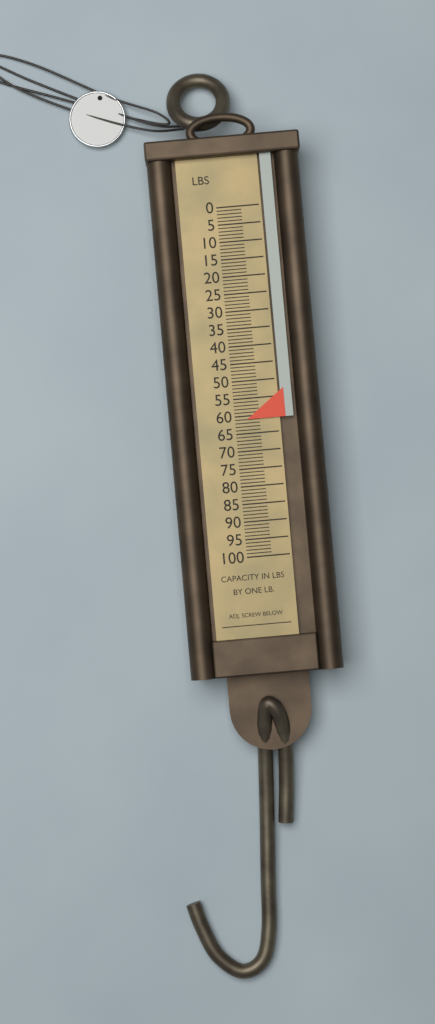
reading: 61 lb
